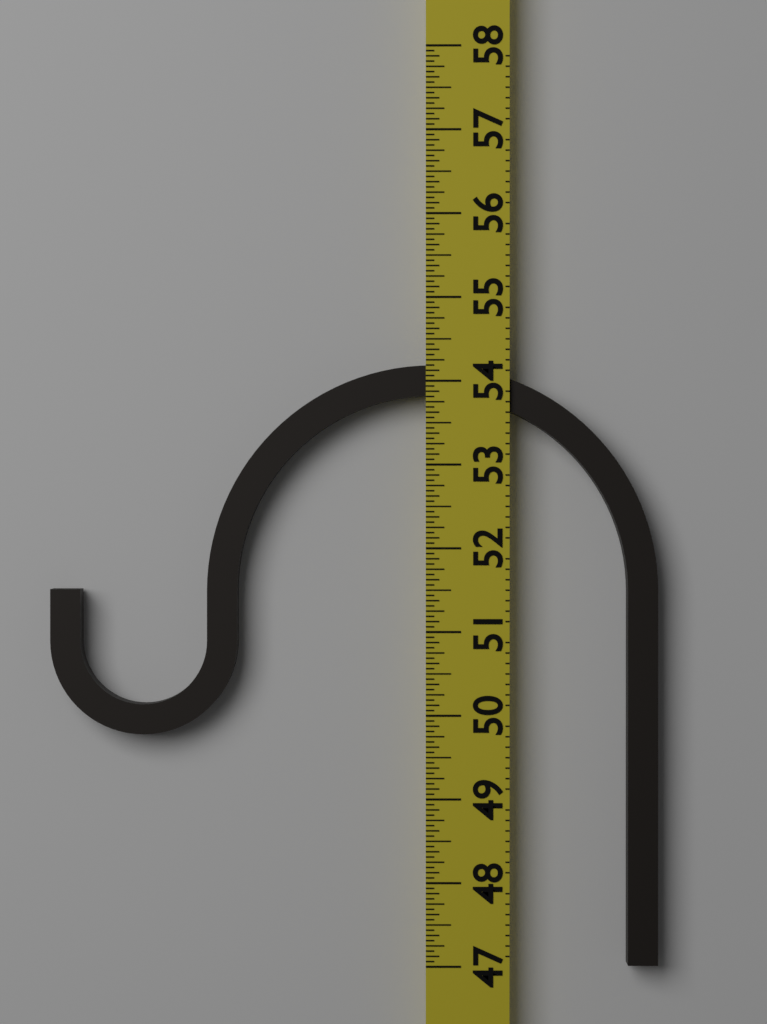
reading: 54.1875 (no unit)
